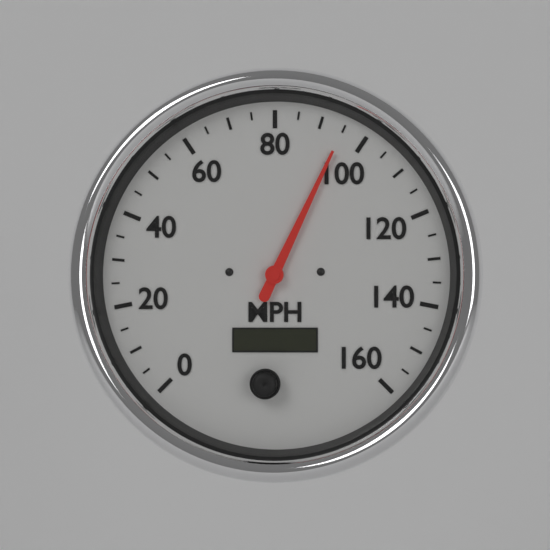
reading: 95 MPH
